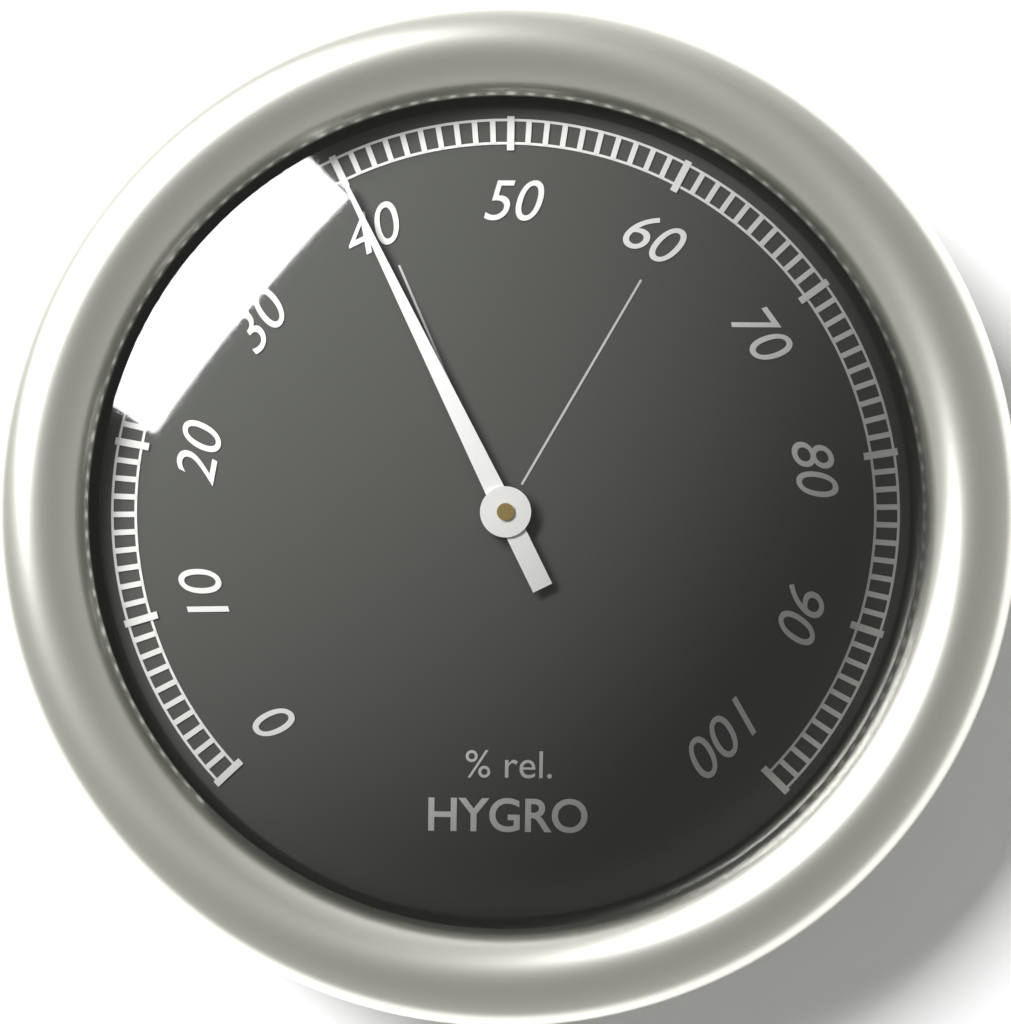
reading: 40 %
